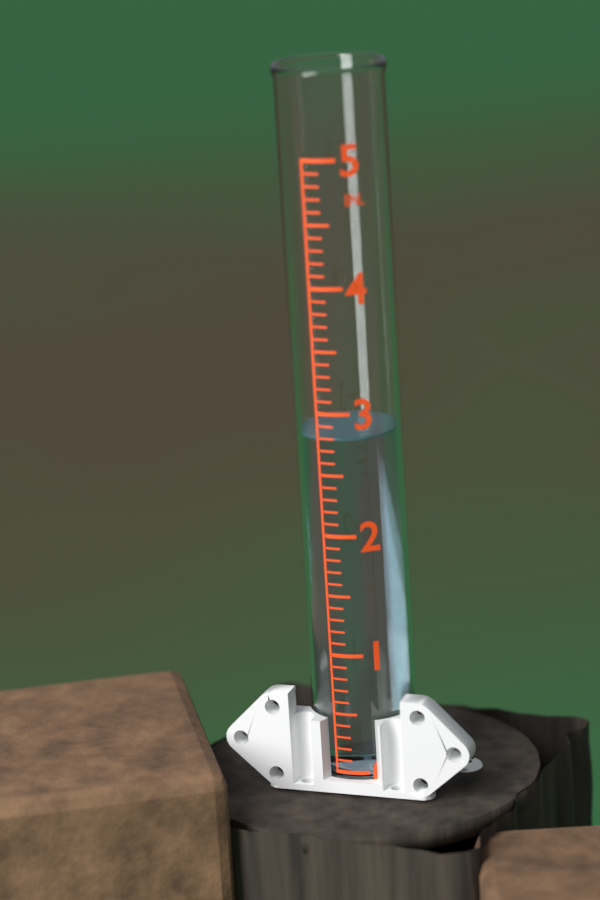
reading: 2.8 in
